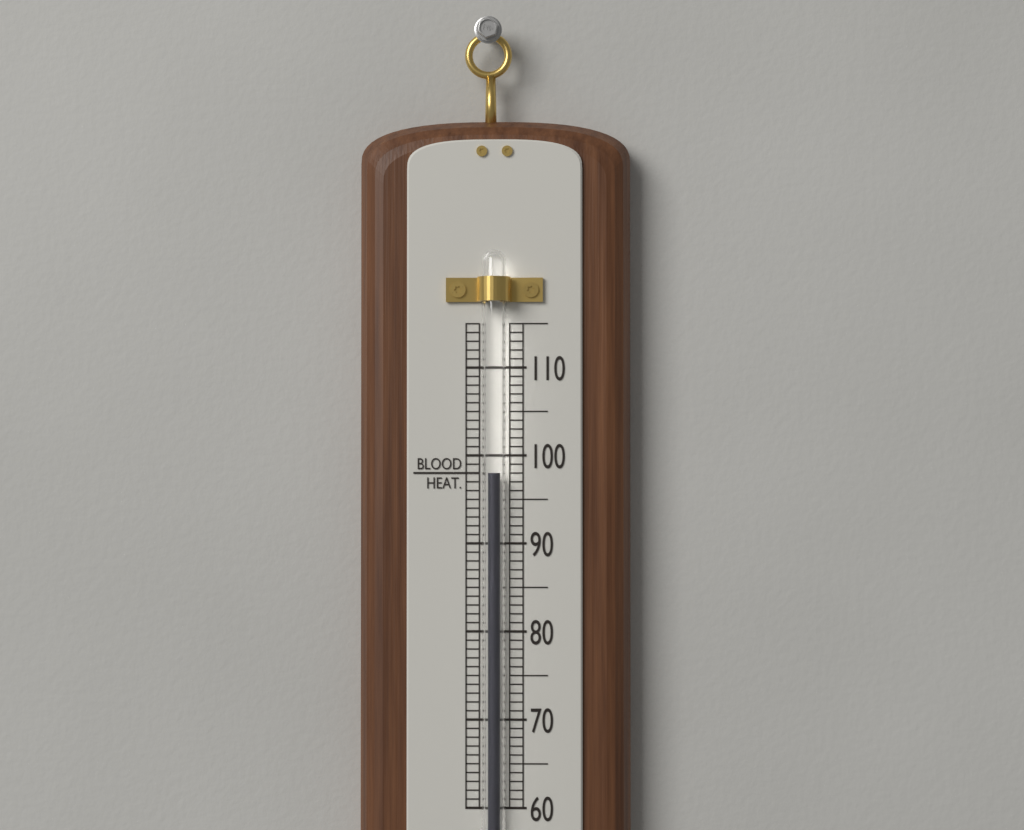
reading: 98 (no unit)
